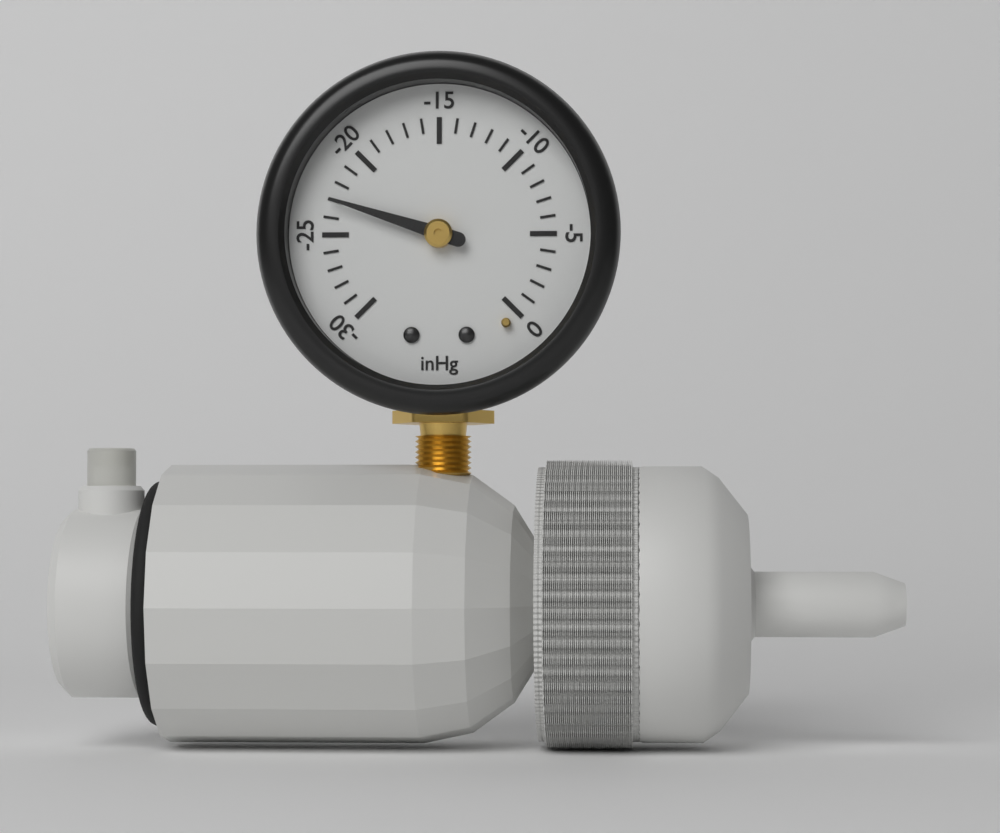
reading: -23 inHg
